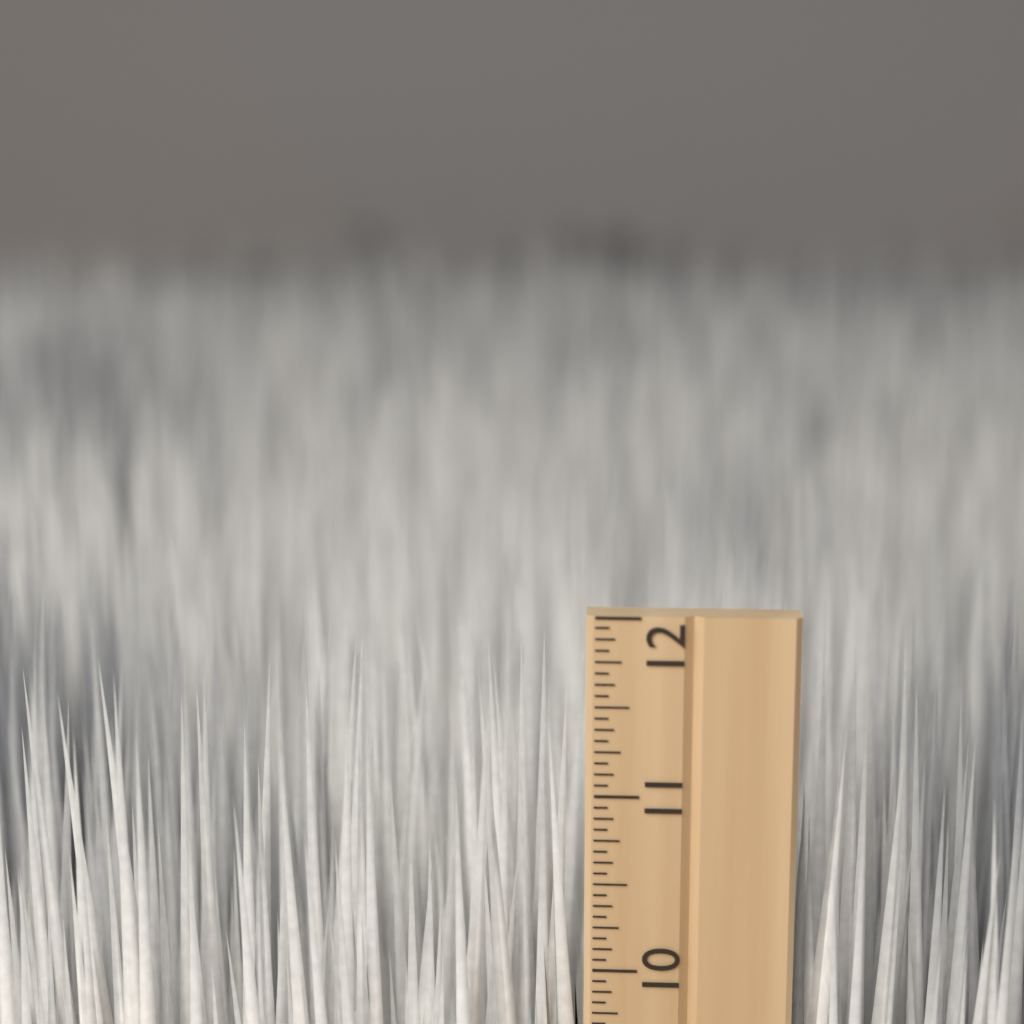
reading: 11.7500 inch
